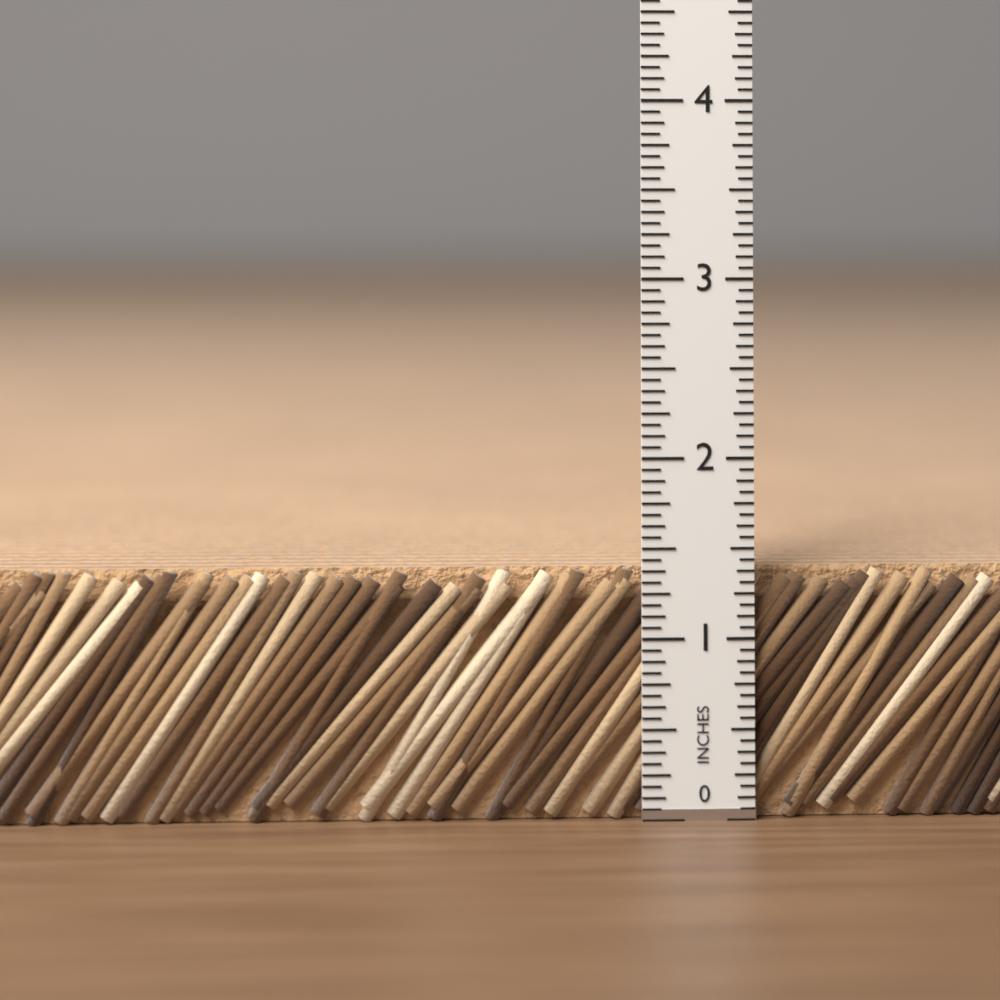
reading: 1.3750 in
